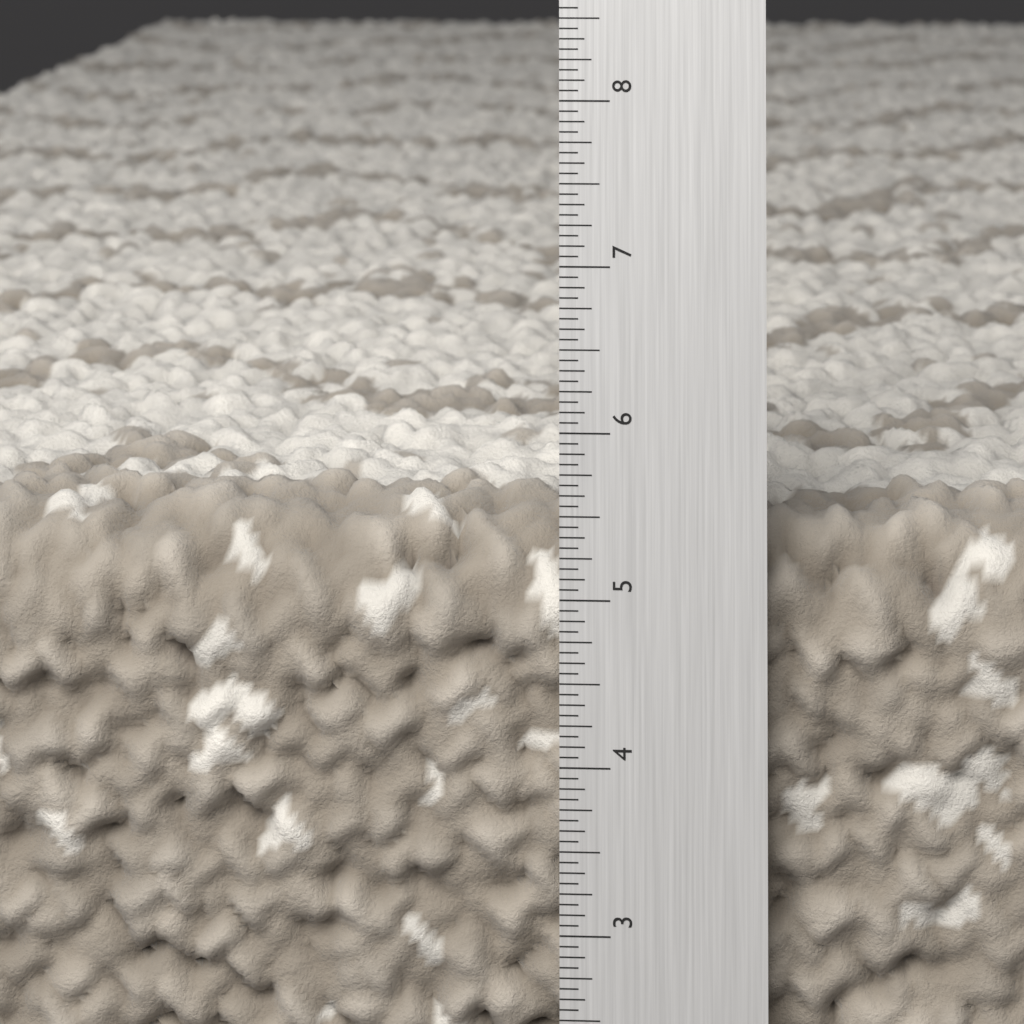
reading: 5.5000 in
